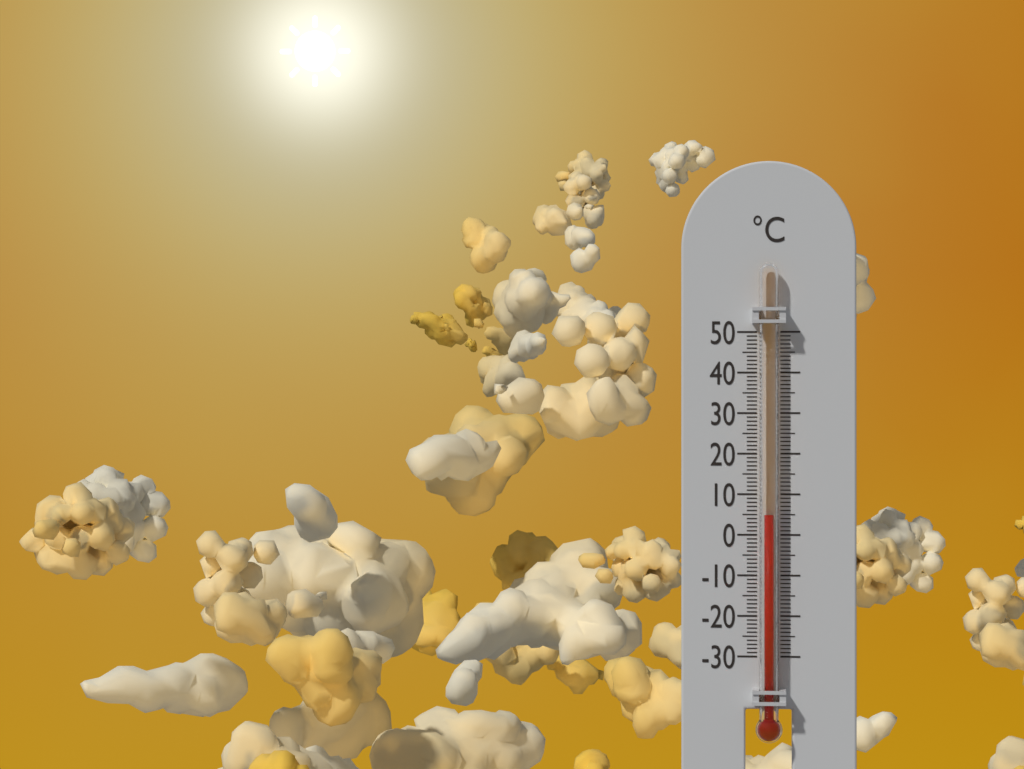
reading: 5 °C
